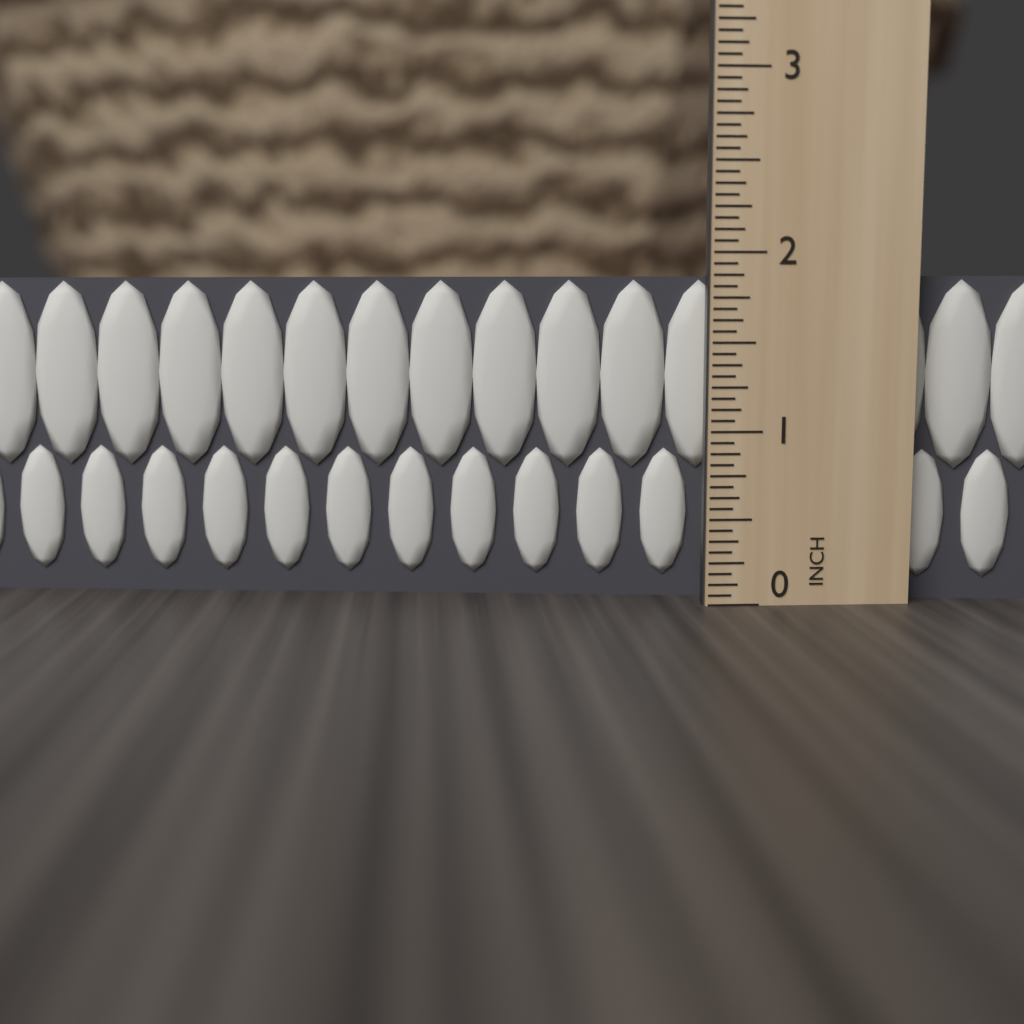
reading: 1.8750 in
